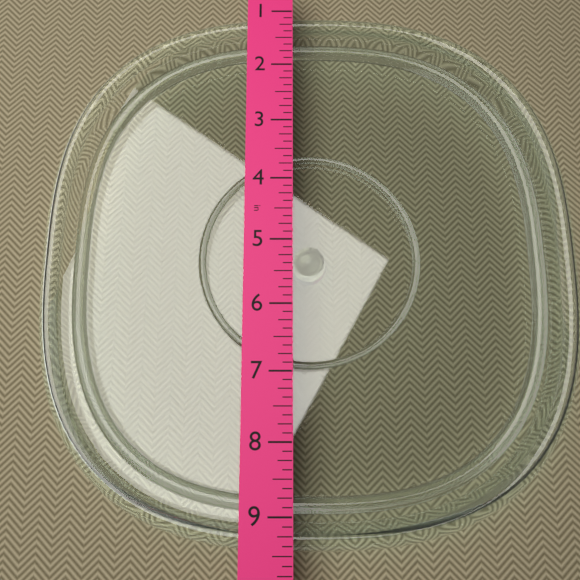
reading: 9.500 in
